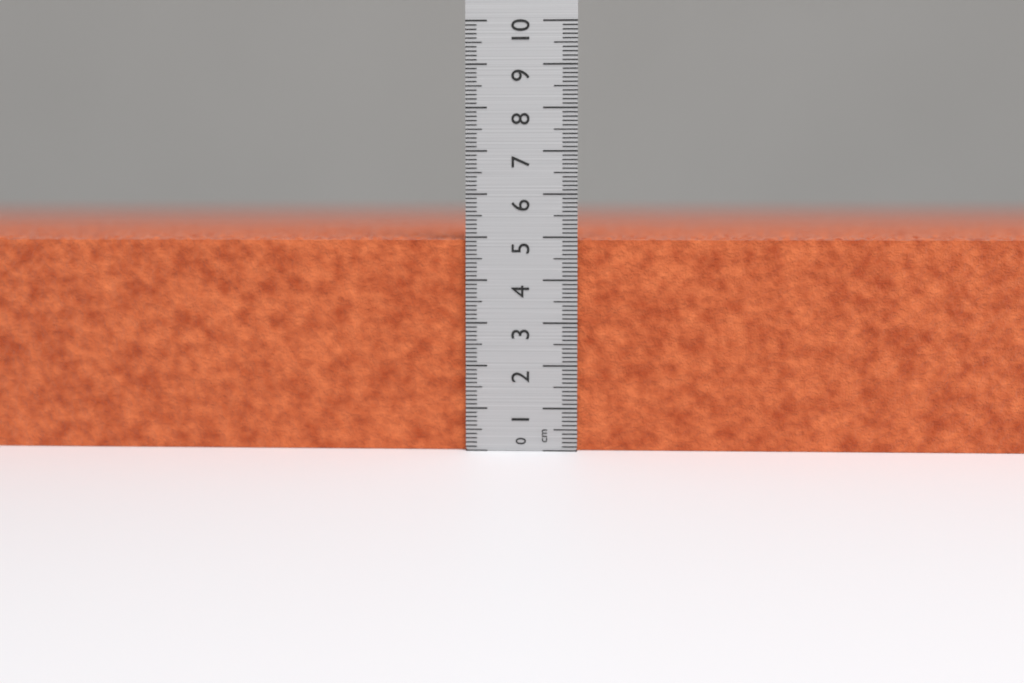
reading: 5.0 cm
